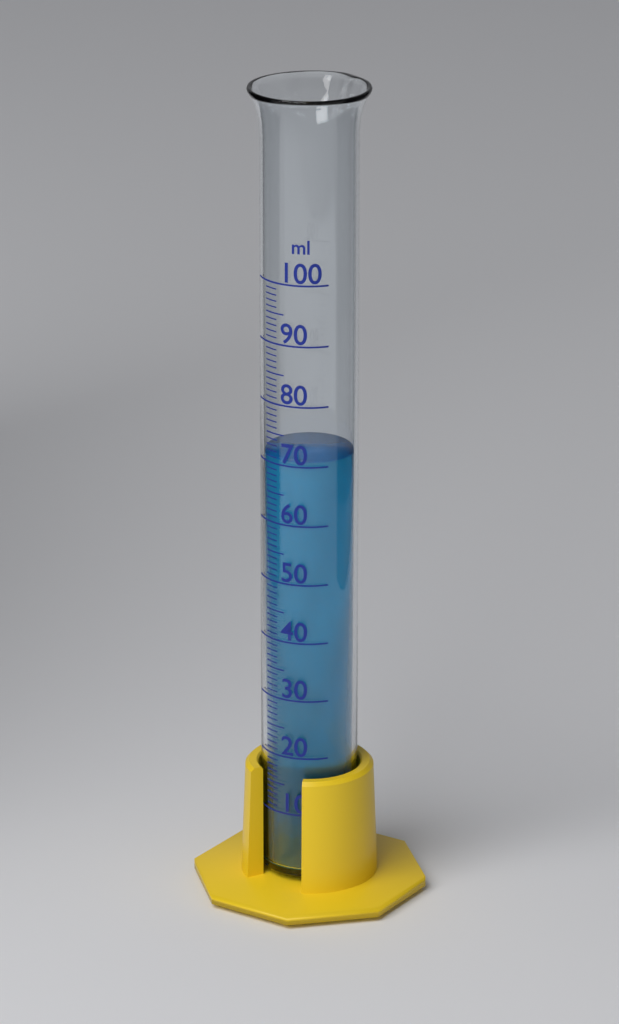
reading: 71 ml
